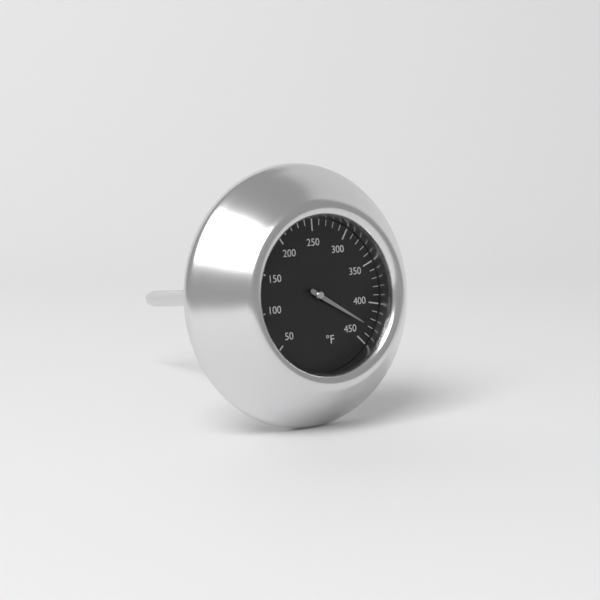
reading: 430 °F
